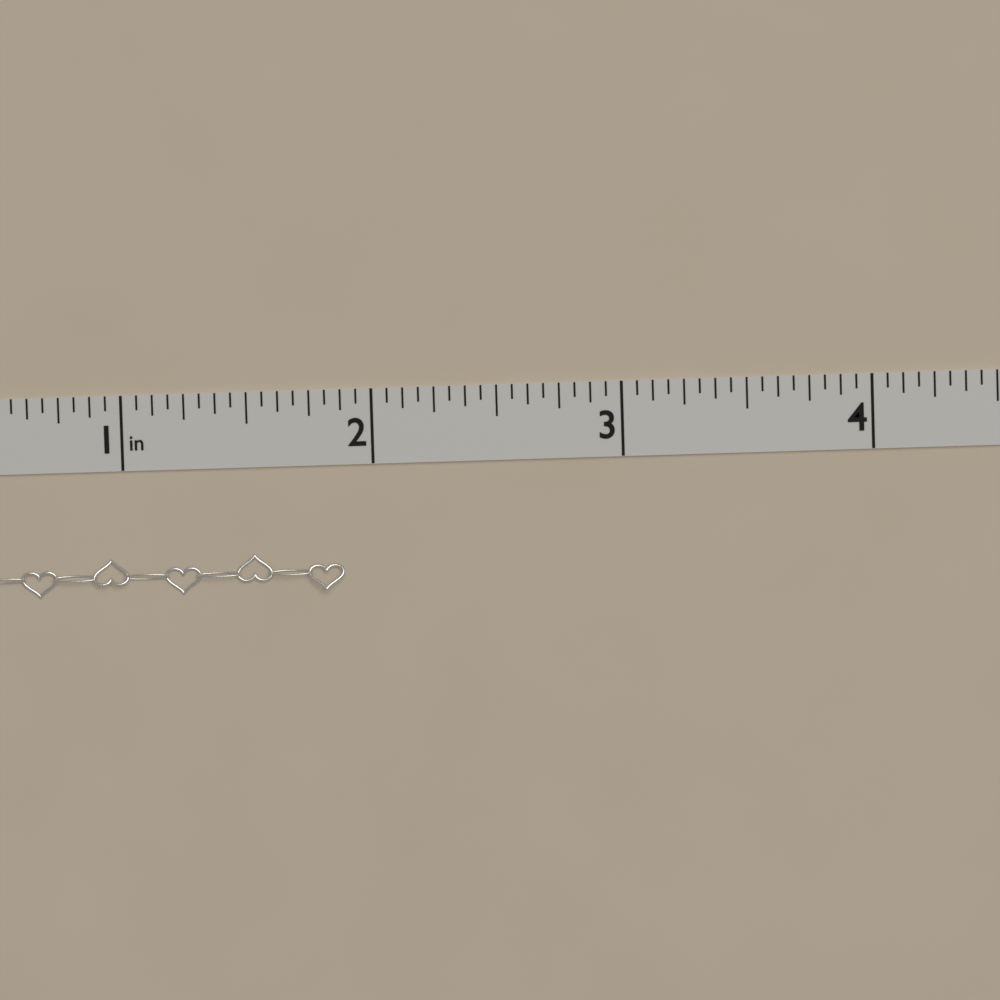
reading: 1.8750 in
